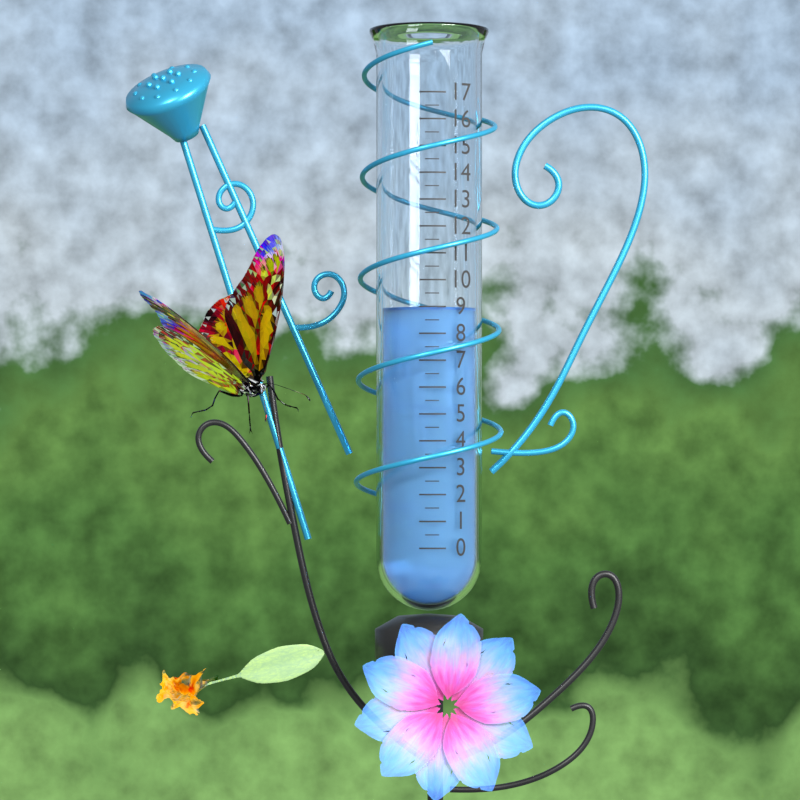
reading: 9.0 (no unit)
